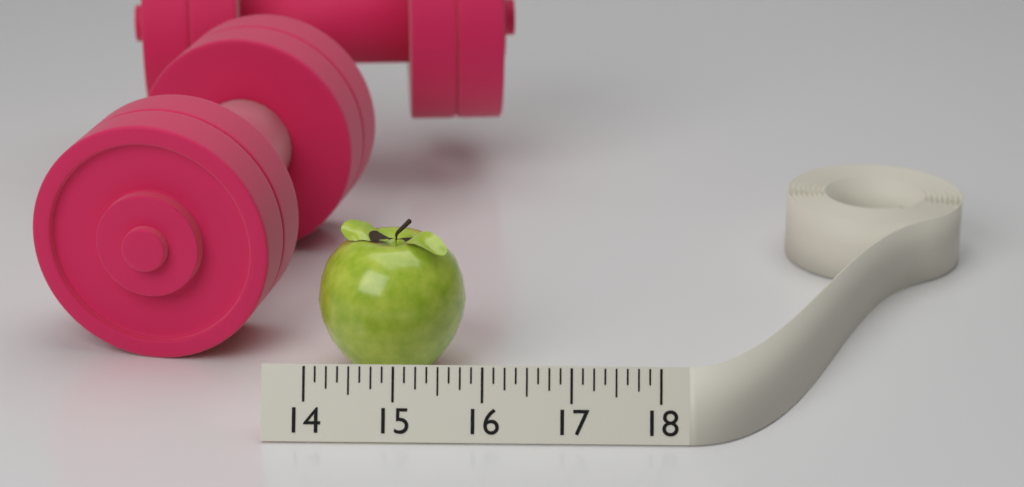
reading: 15.750 (no unit)
